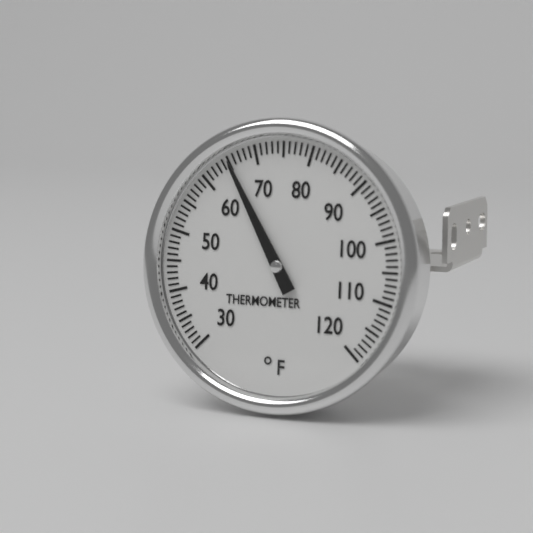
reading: 65 °F
